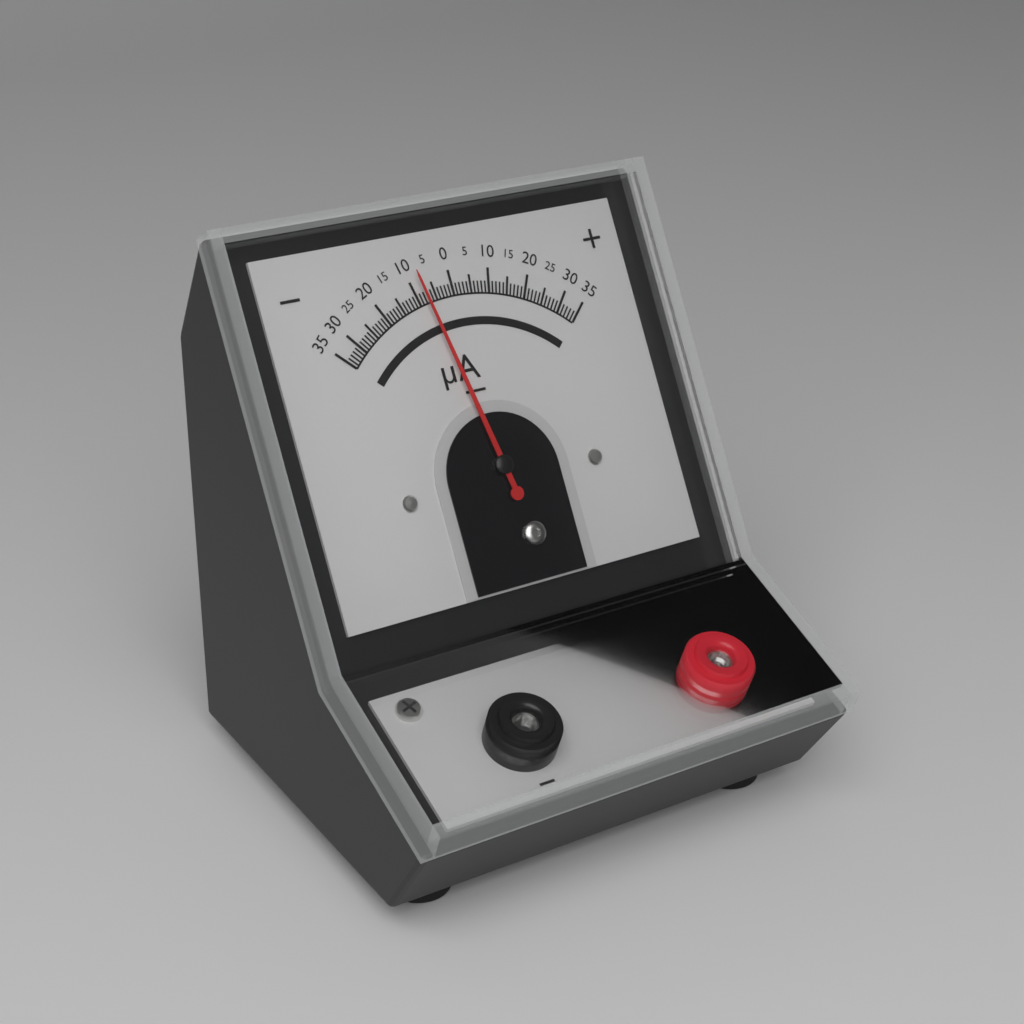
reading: -8 µA
